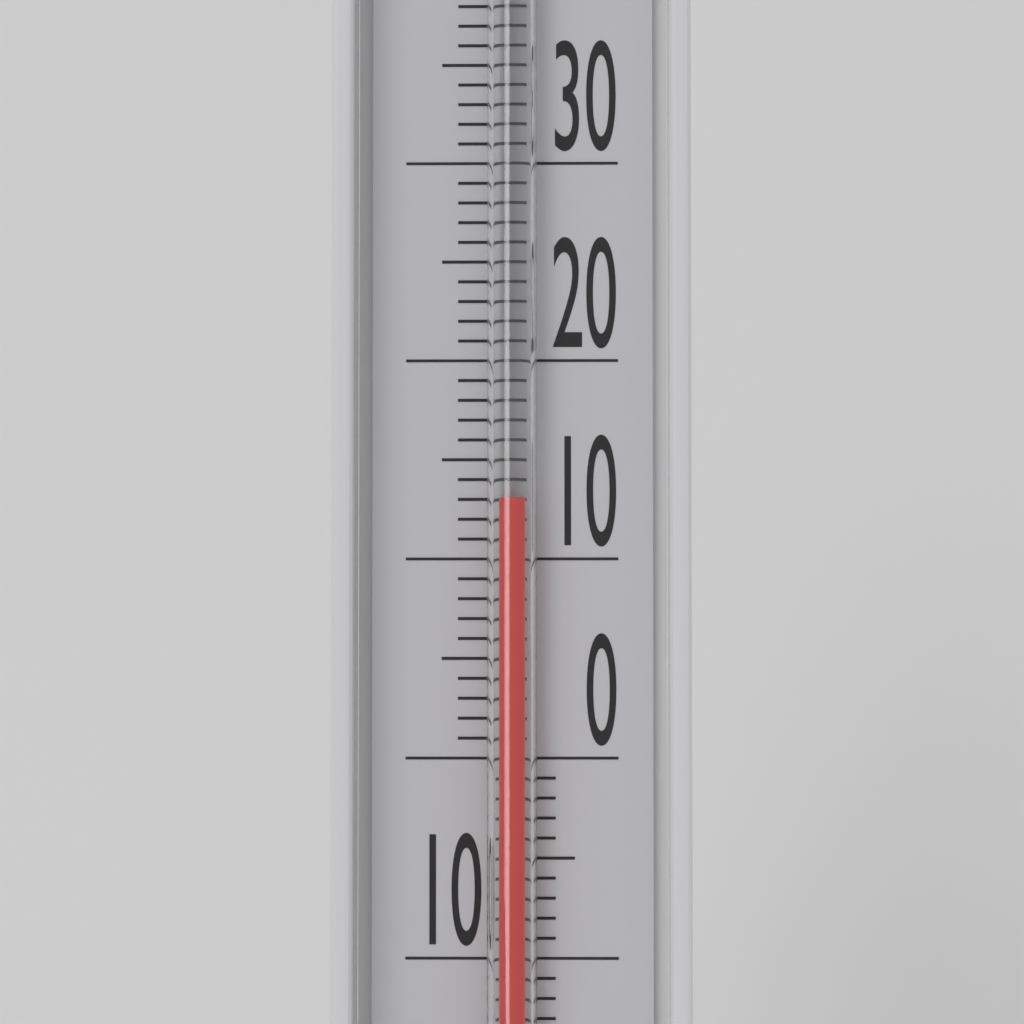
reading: 13 °C
